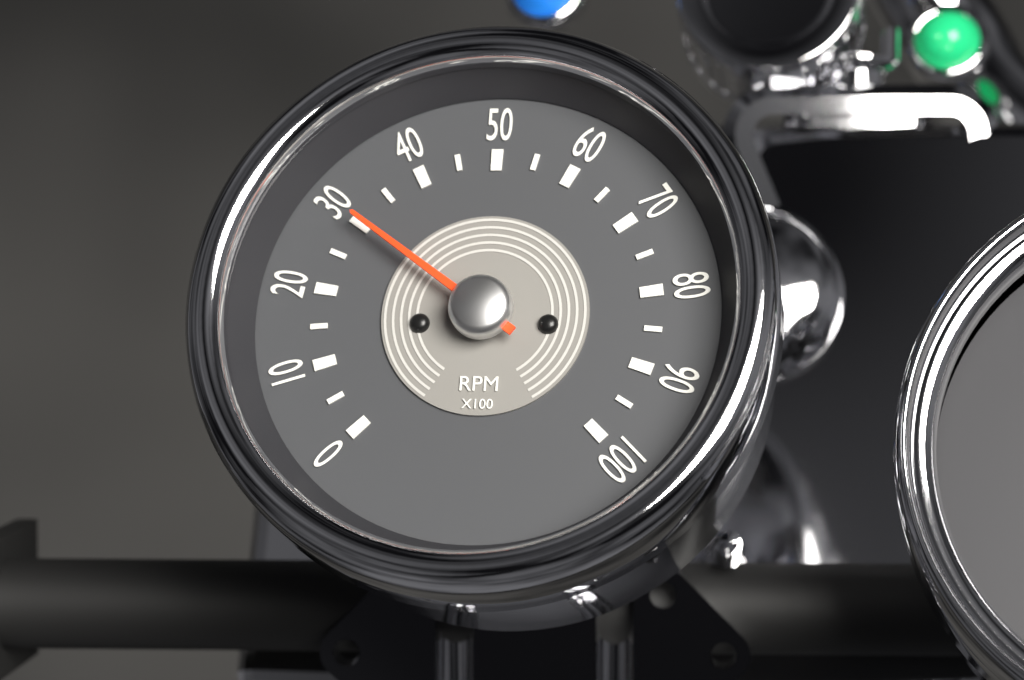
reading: 3000 RPM
